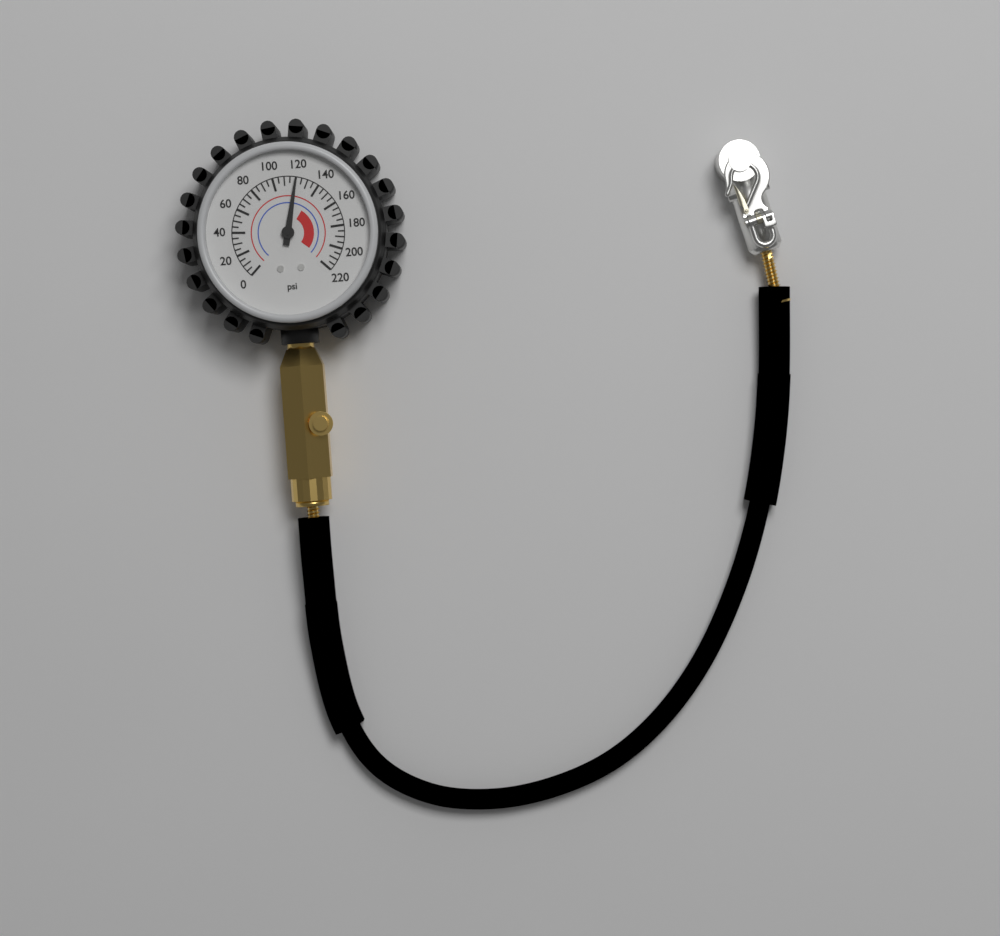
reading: 120 psi
